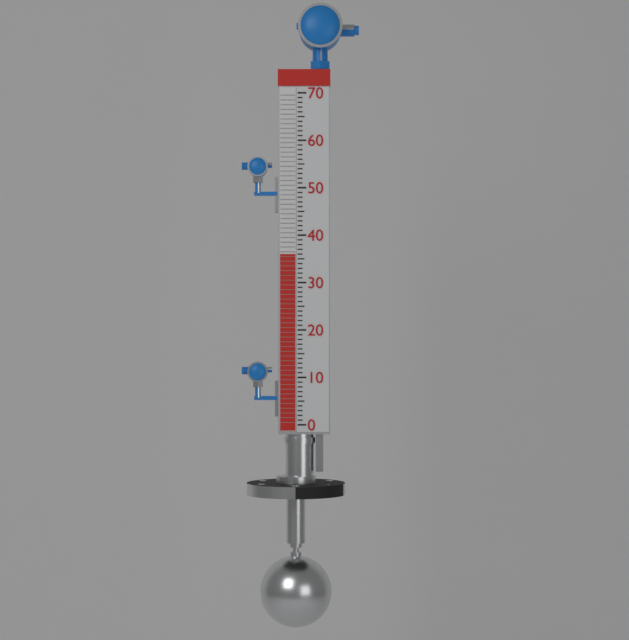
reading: 36 (no unit)
